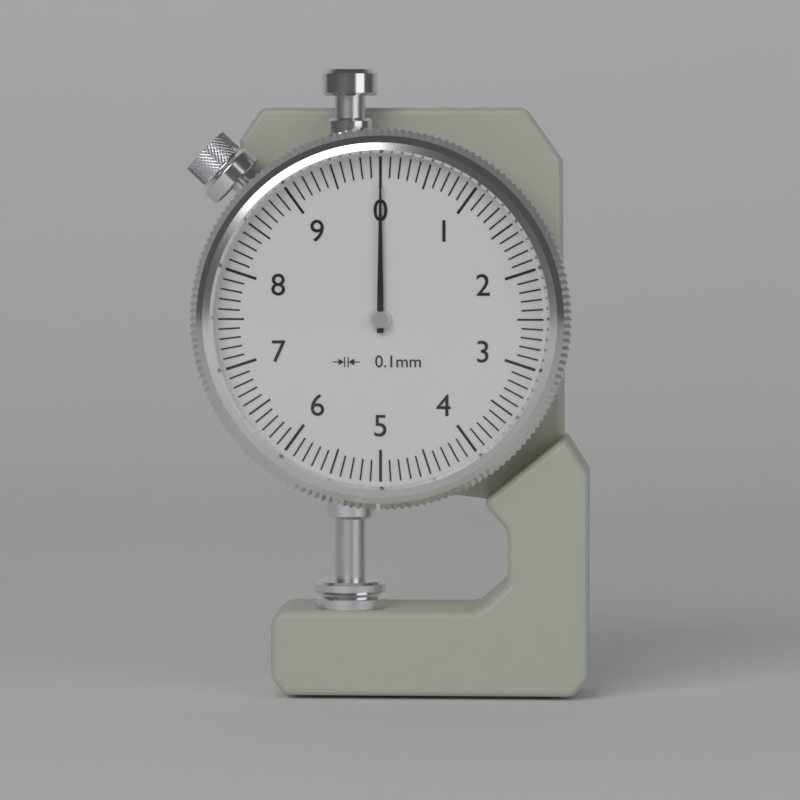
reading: 0.0 mm
